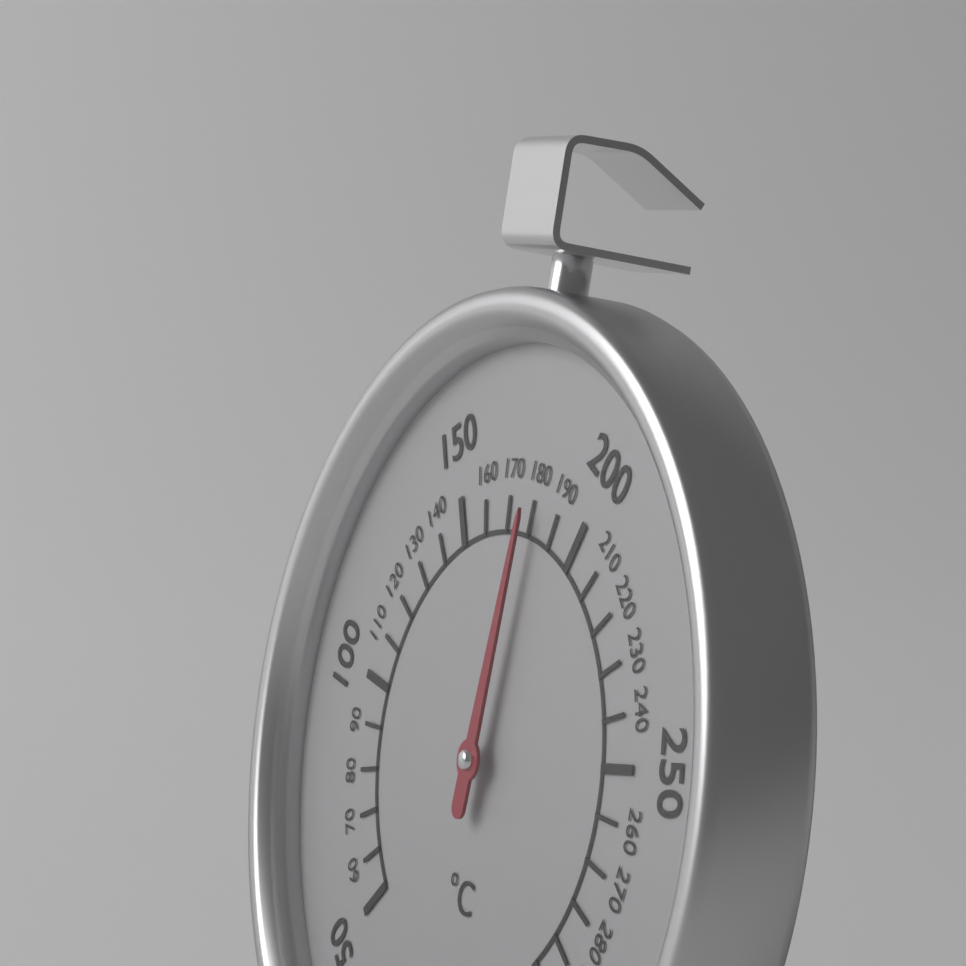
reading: 180 °C
